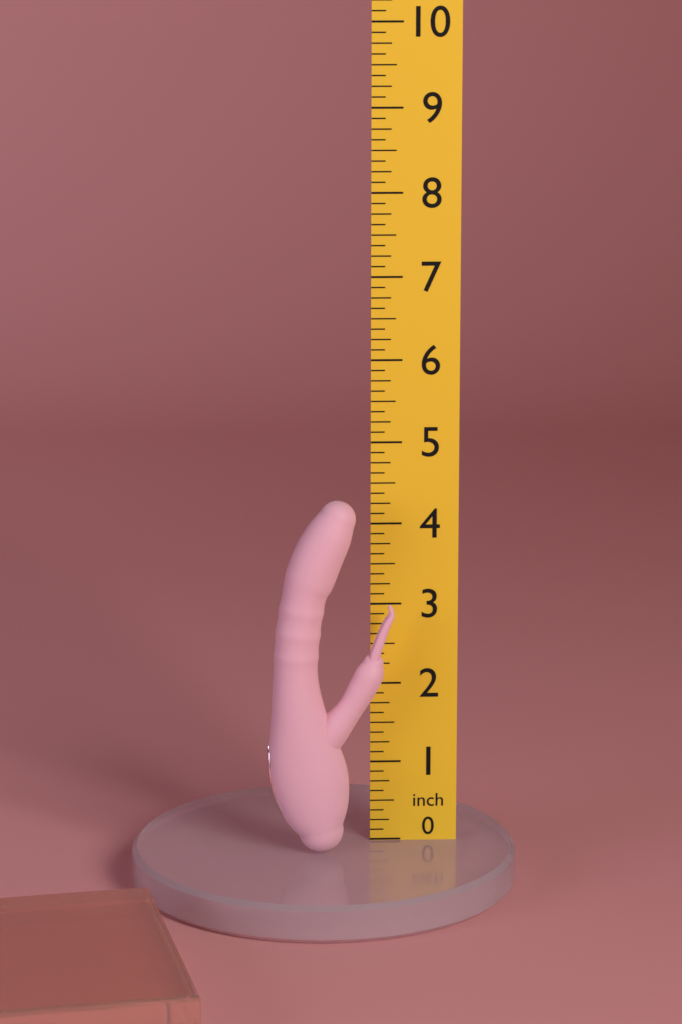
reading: 4.375 inch
